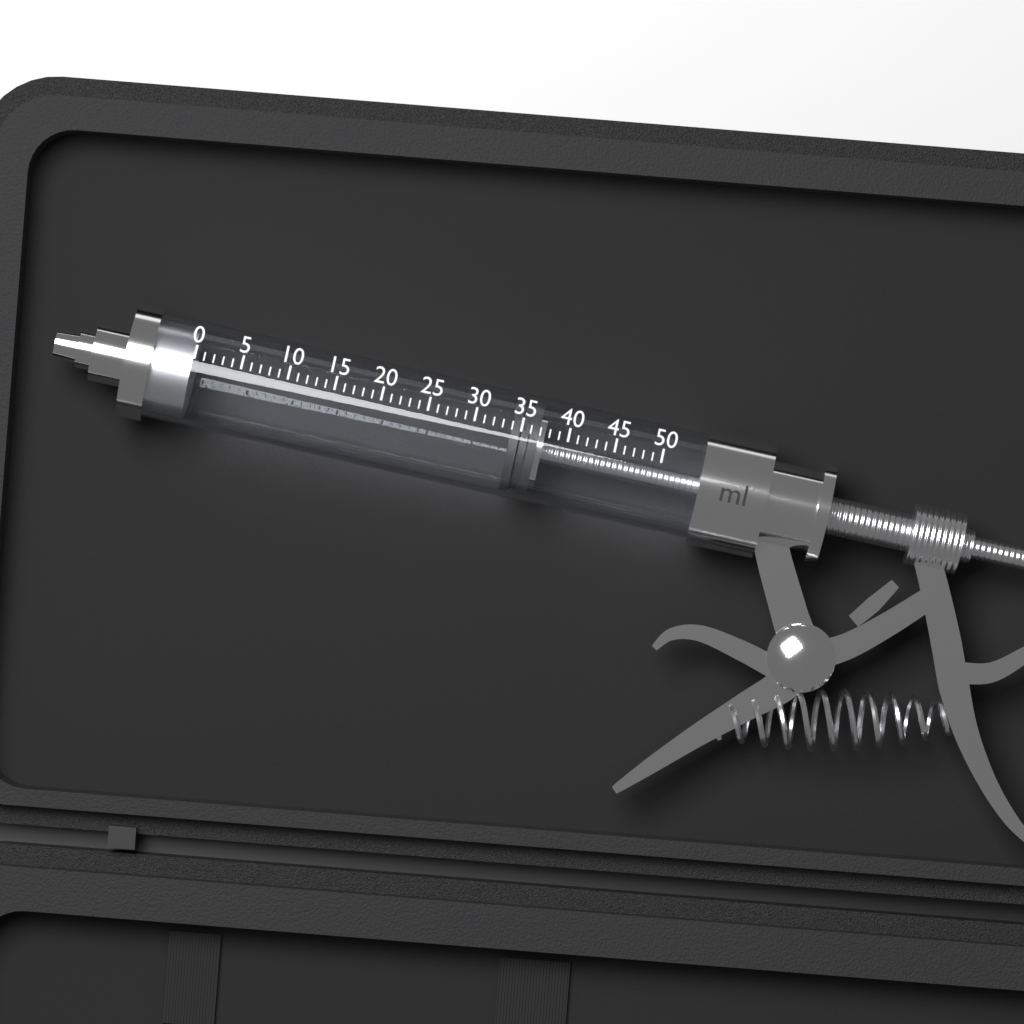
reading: 34 ml
